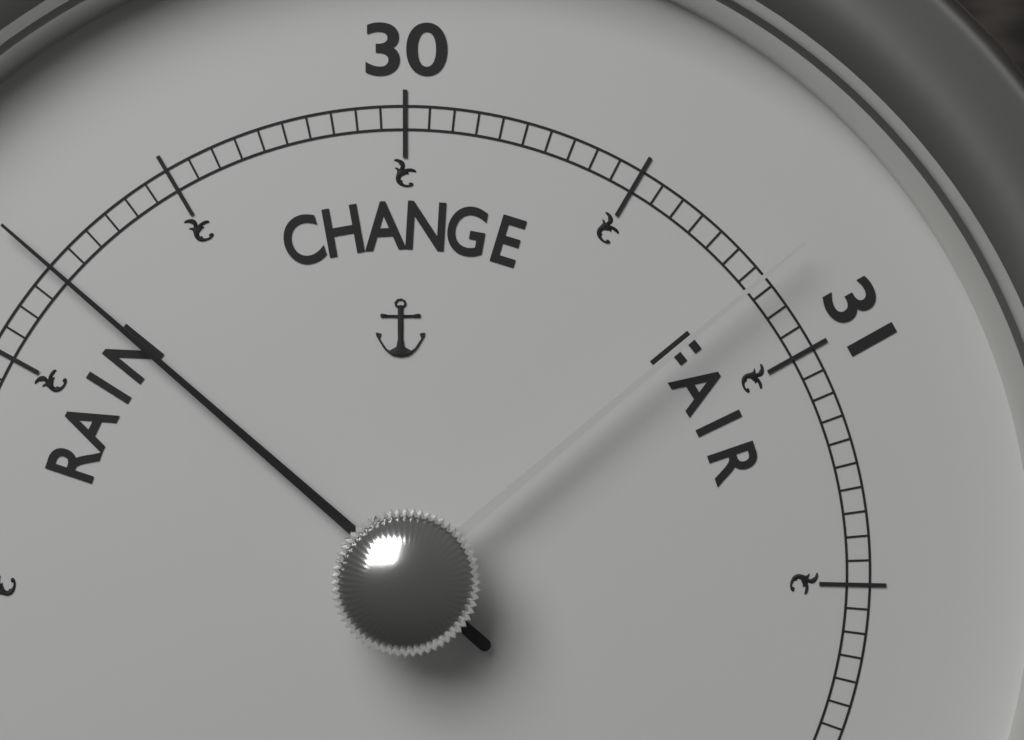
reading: 29.20 (no unit)
